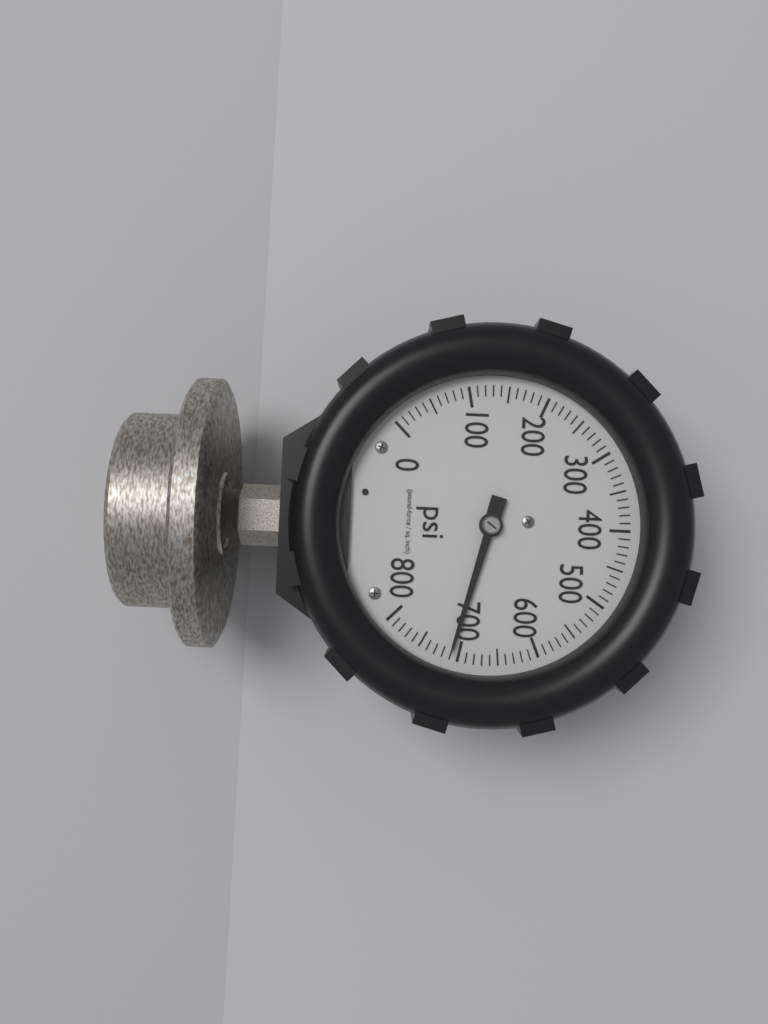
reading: 710 psi
